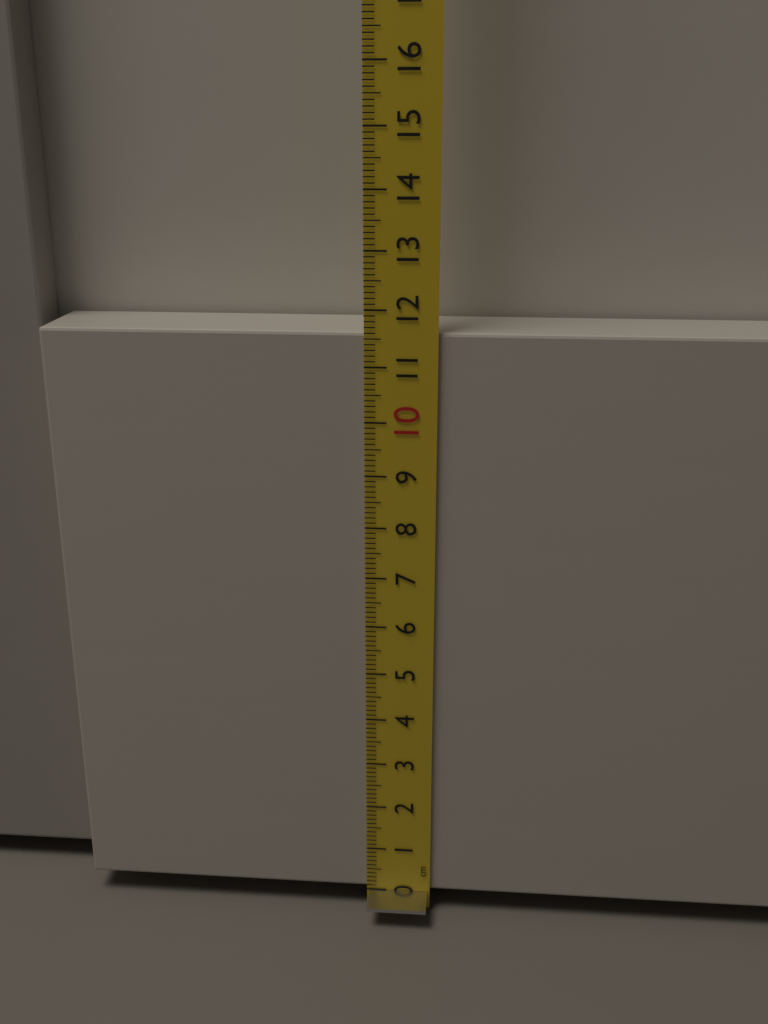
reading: 11.6 cm
